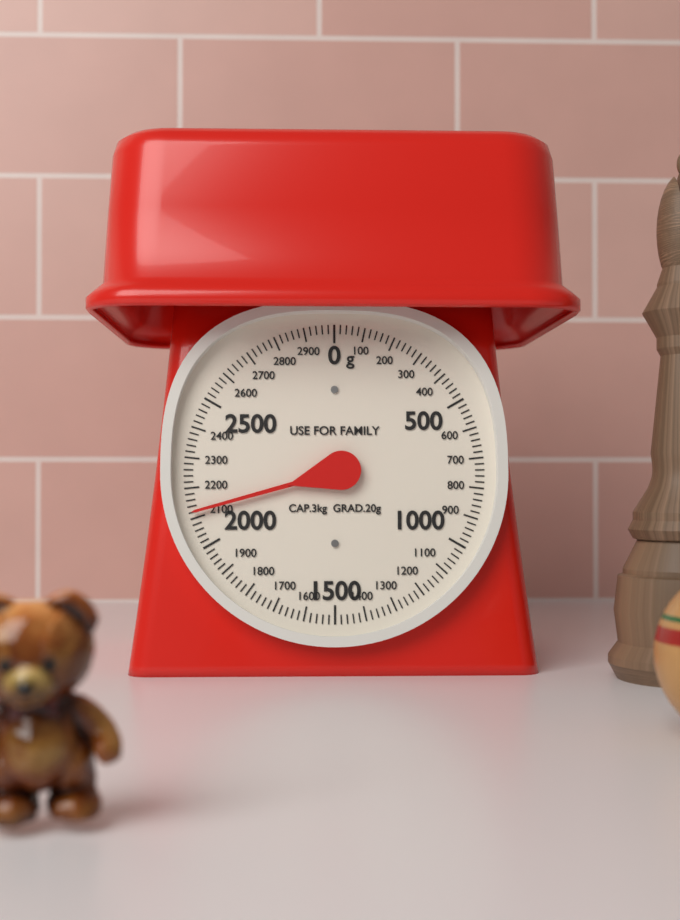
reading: 2120 g
